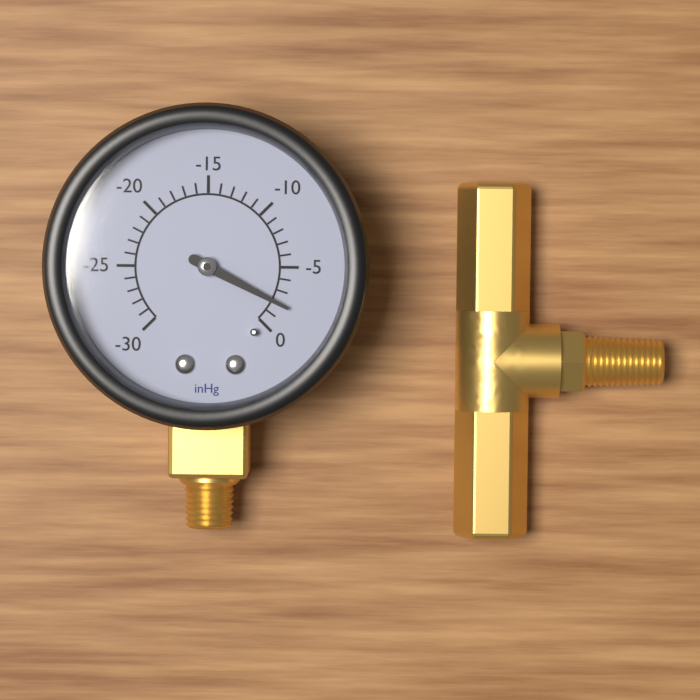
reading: -2 inHg
